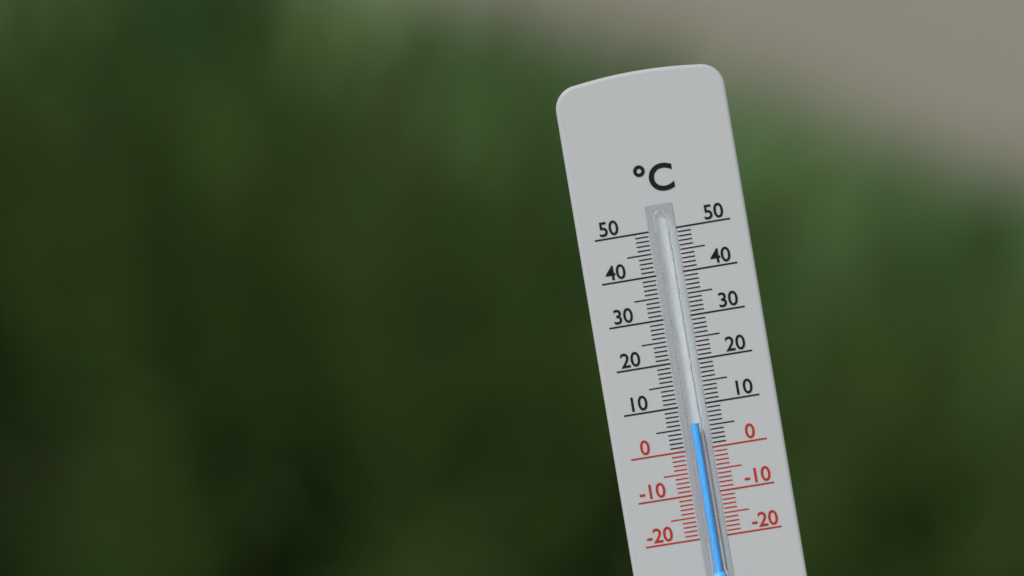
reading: 6 °C
